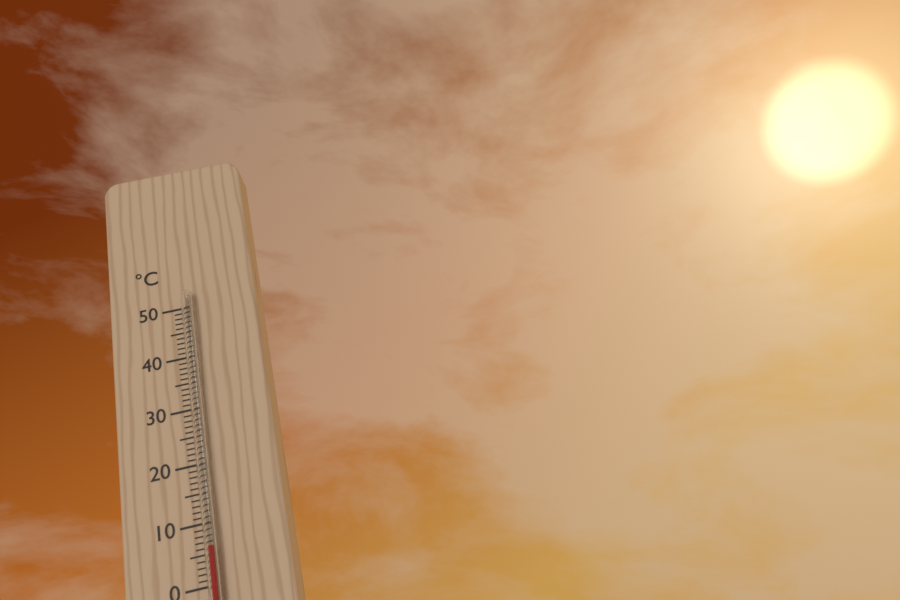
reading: 6 °C
